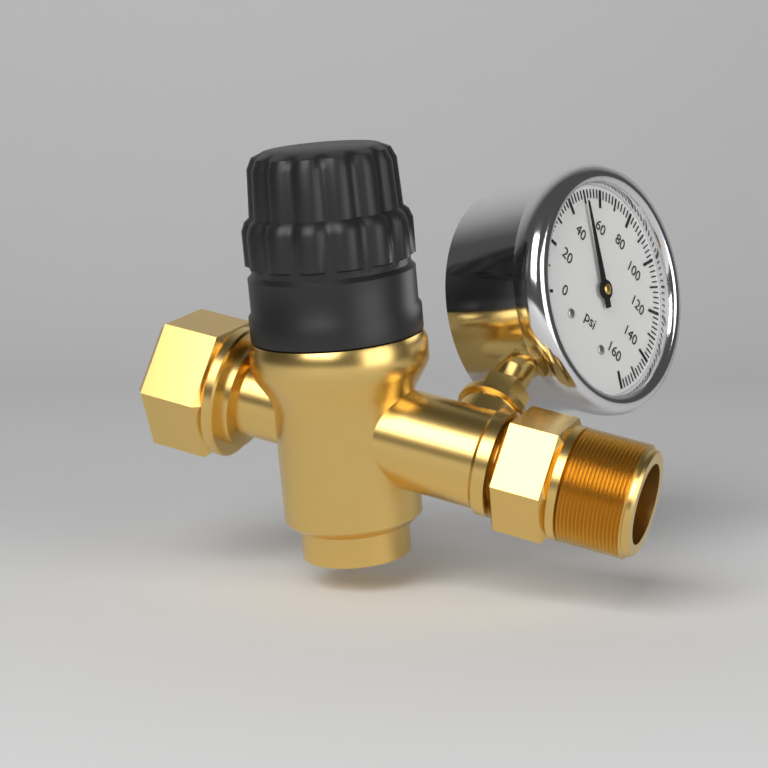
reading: 50 psi
